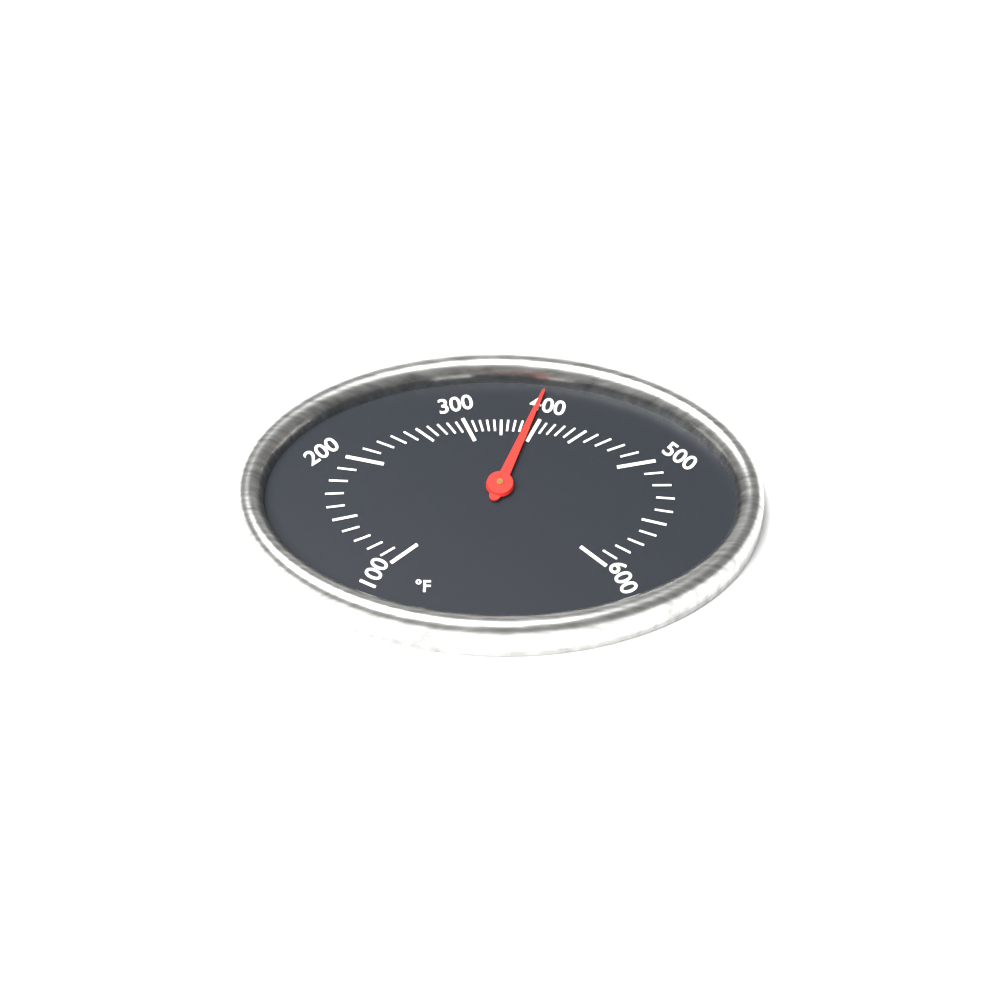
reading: 390 °F
